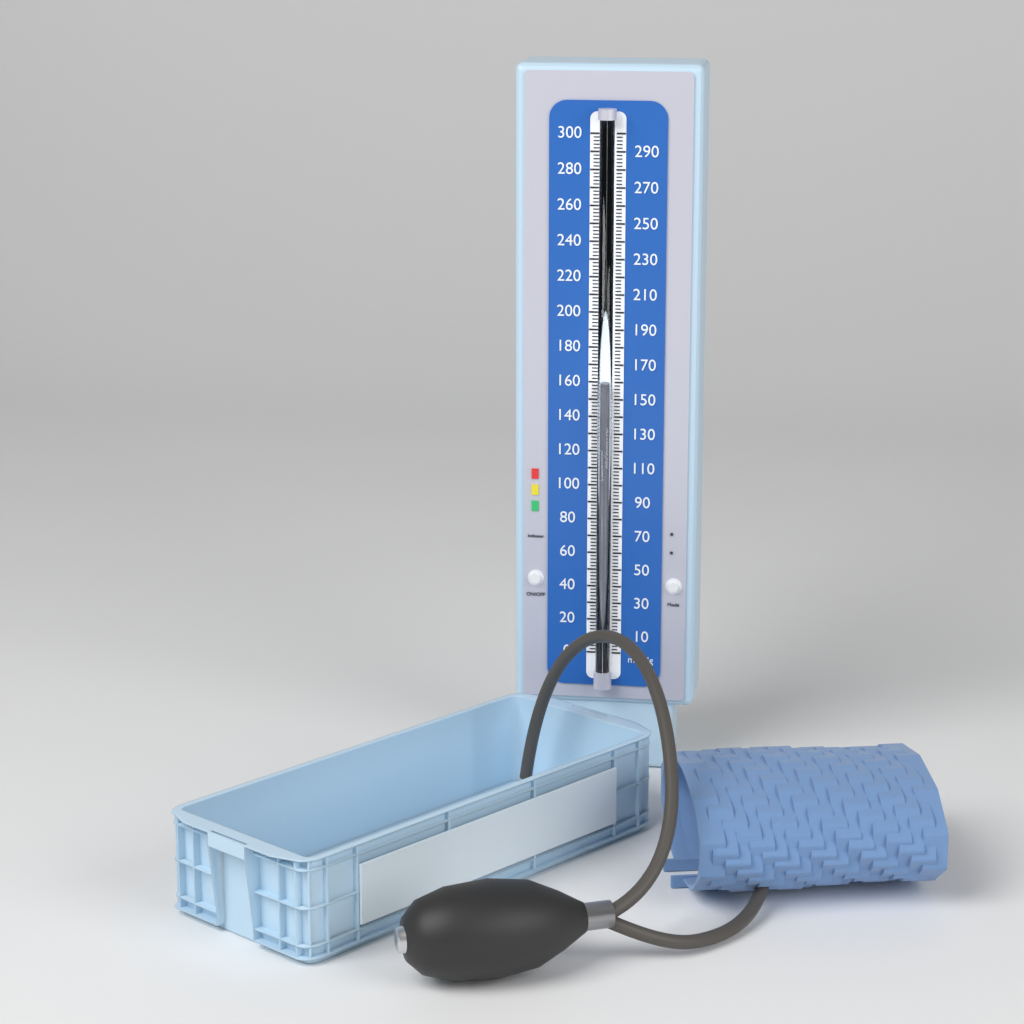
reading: 160 mmHg
